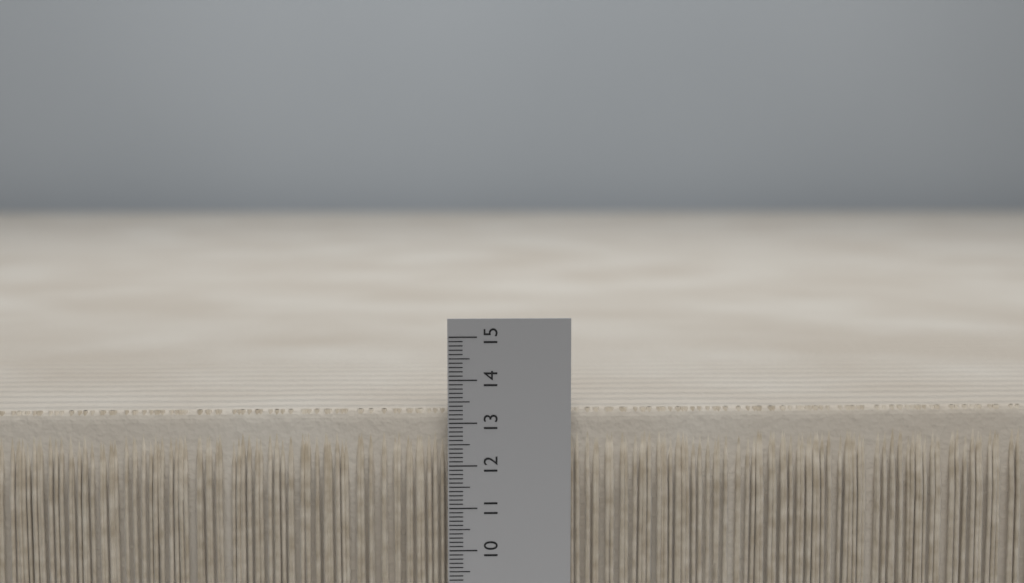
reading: 13.3 (no unit)
